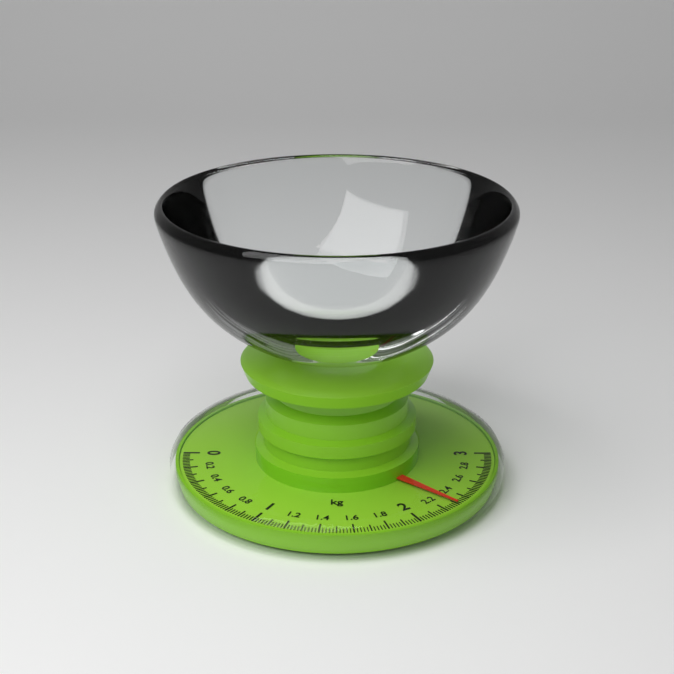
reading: 2.30 kg
